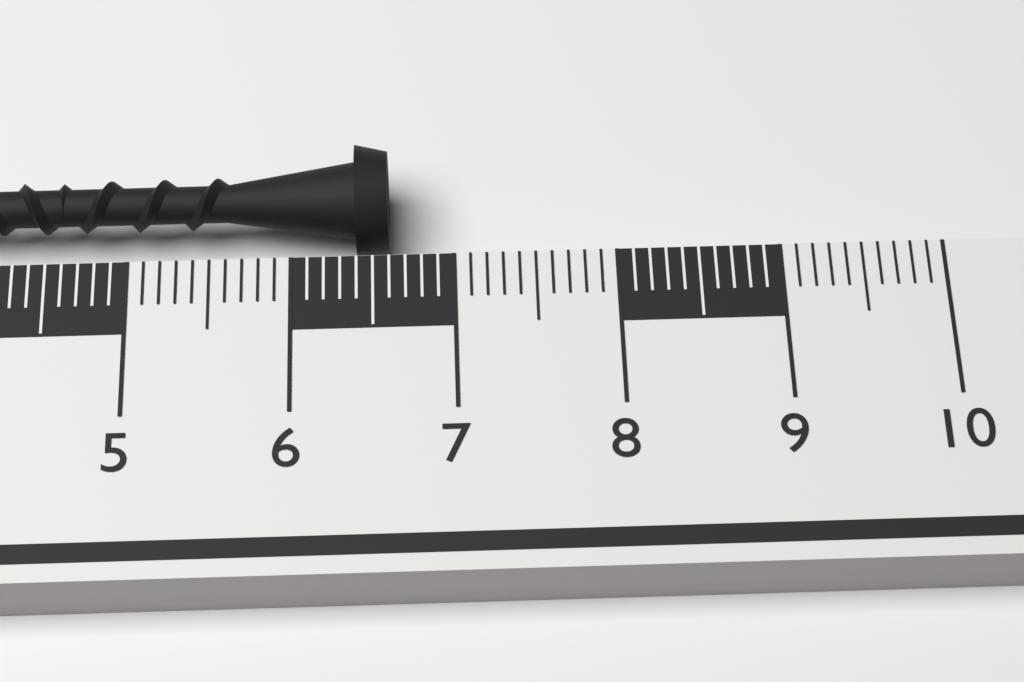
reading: 6.6 cm
